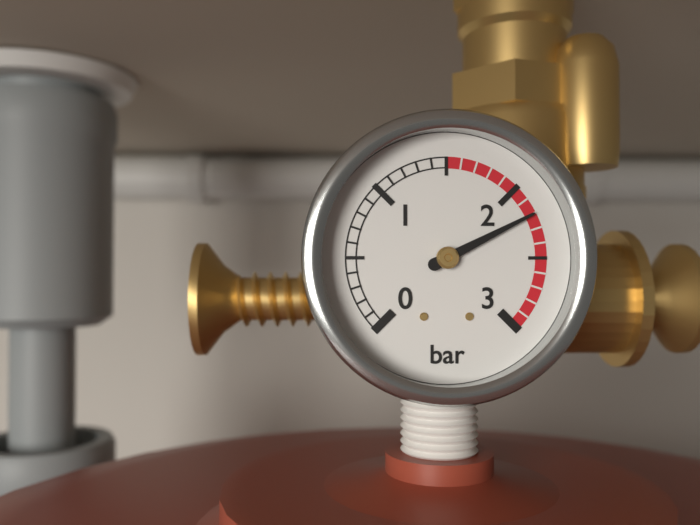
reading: 2.2 bar
